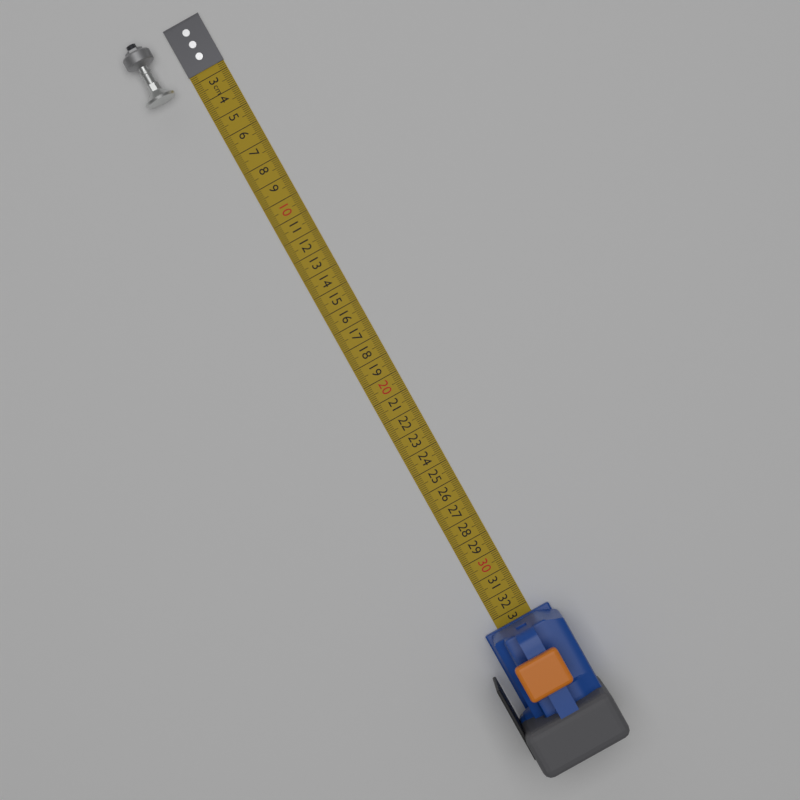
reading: 3.1 cm
